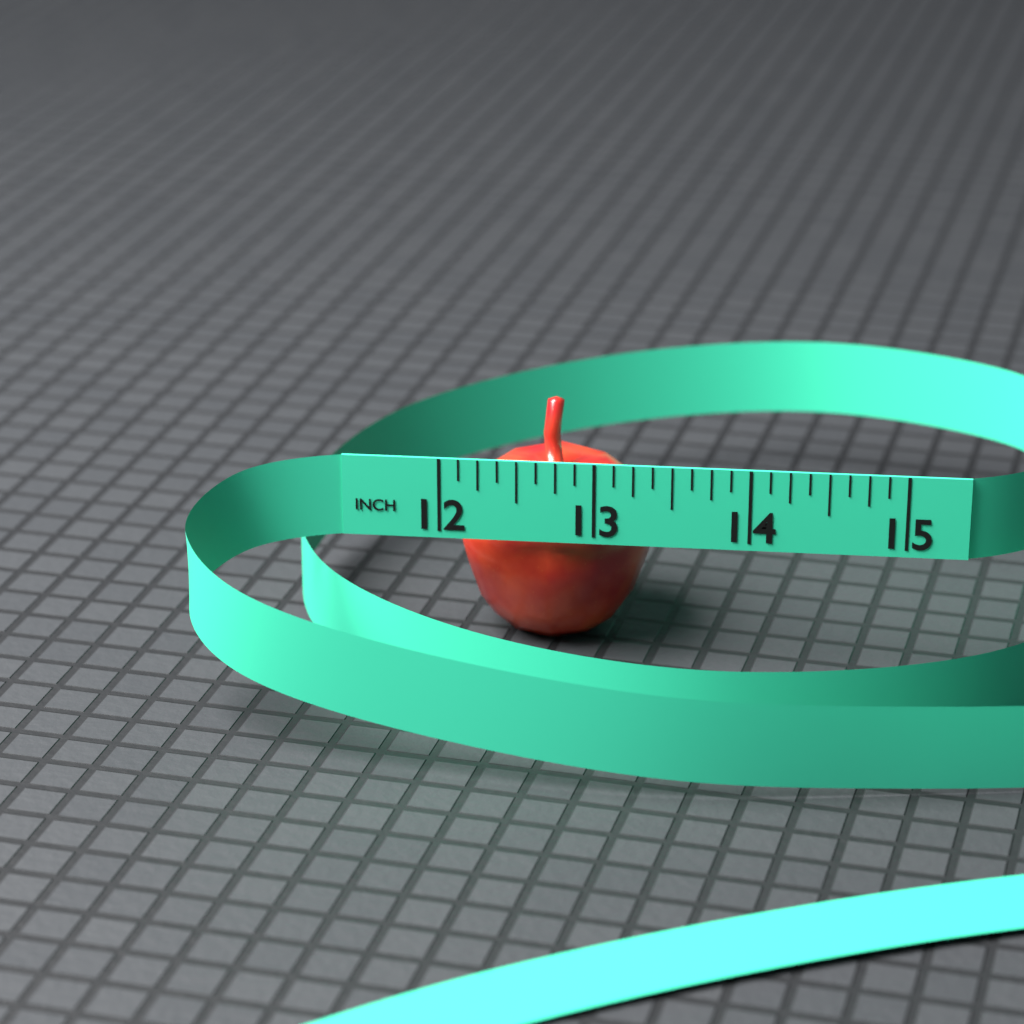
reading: 13.375 in
